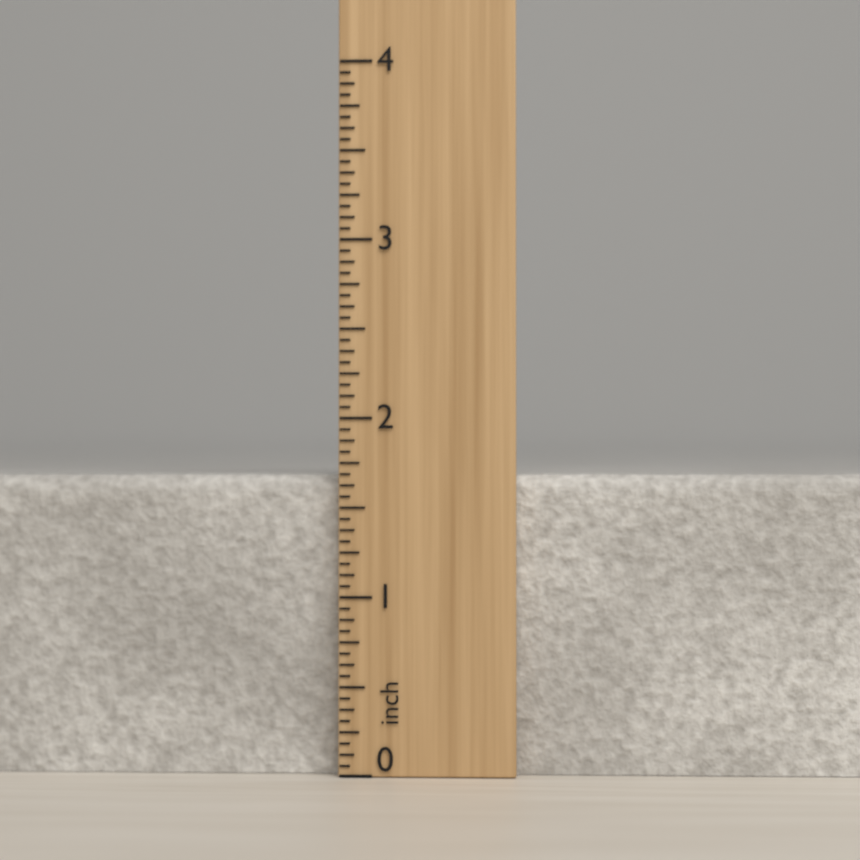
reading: 1.6875 inch
